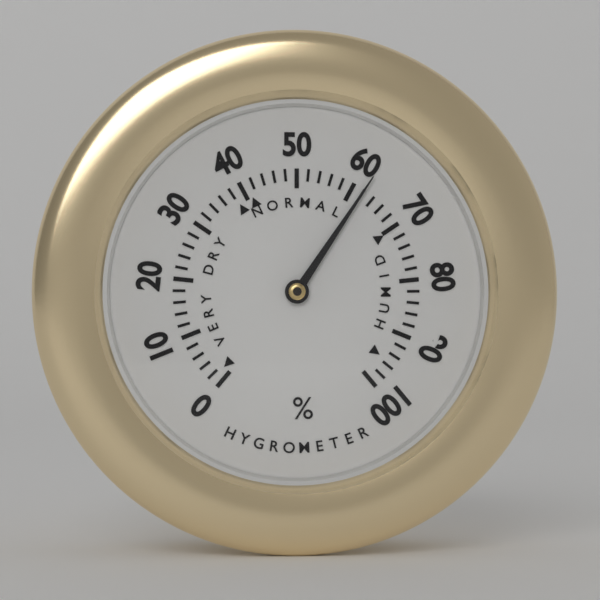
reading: 62 %
